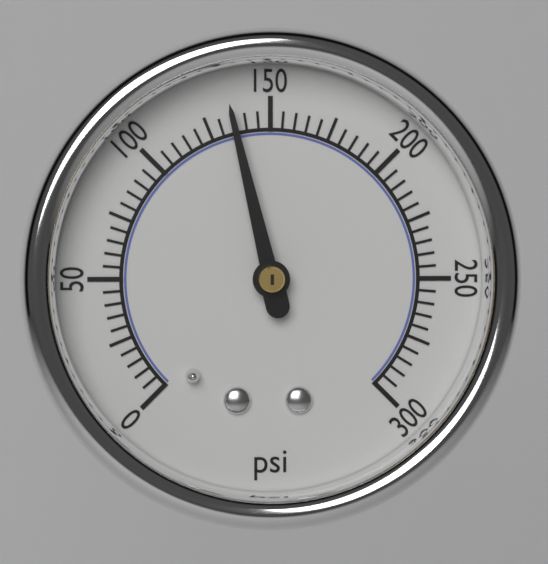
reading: 135 psi
